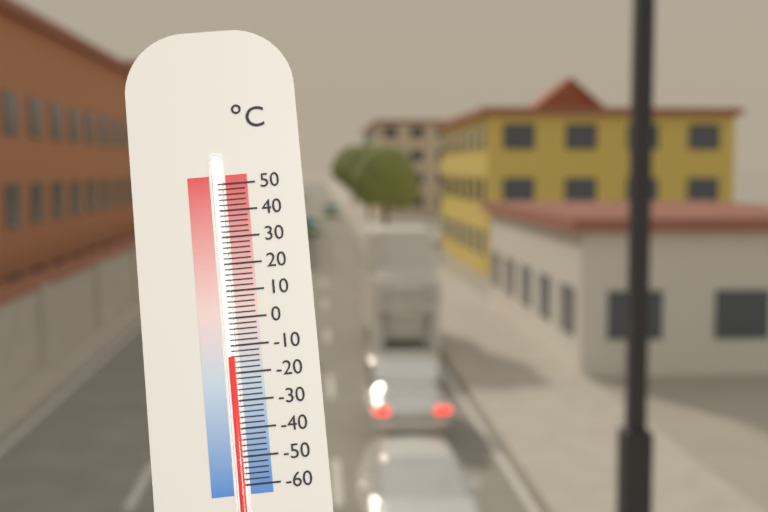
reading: -14 °C
